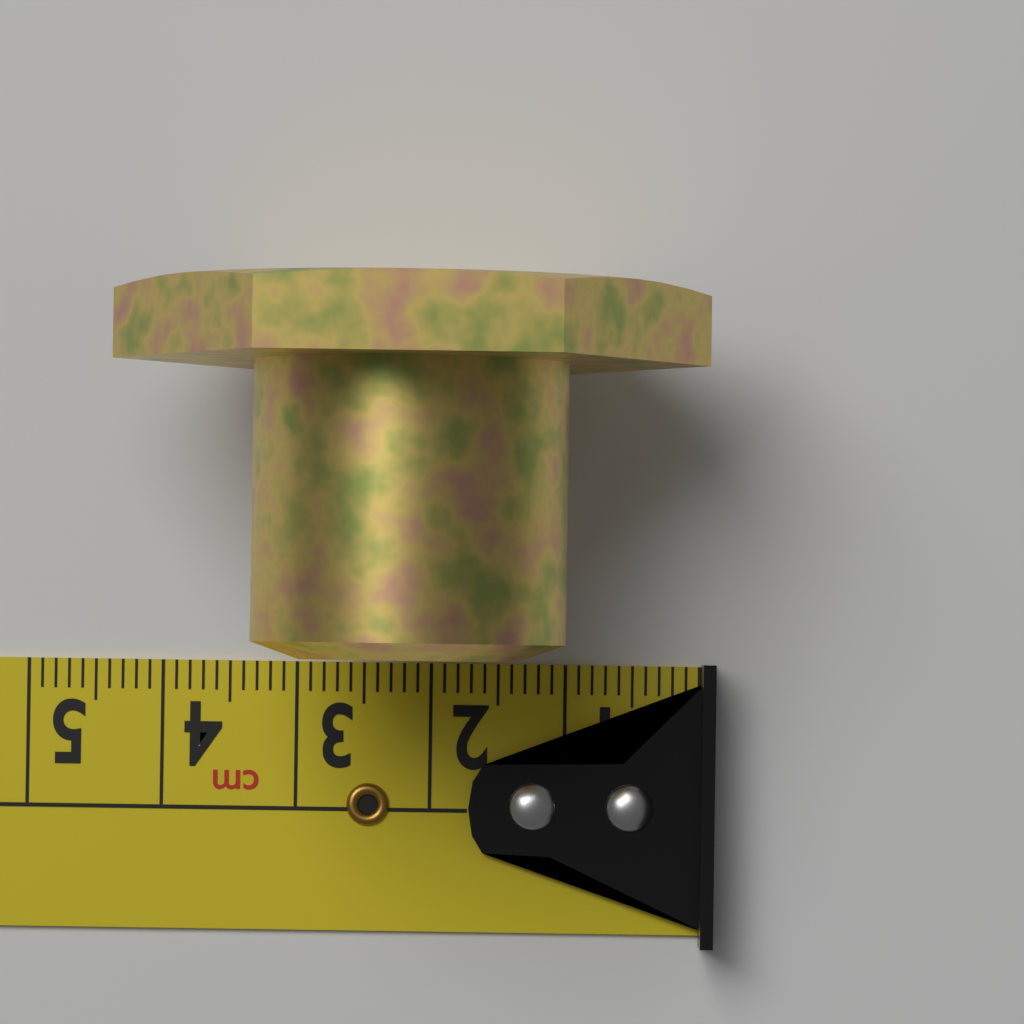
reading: 4.3 cm
